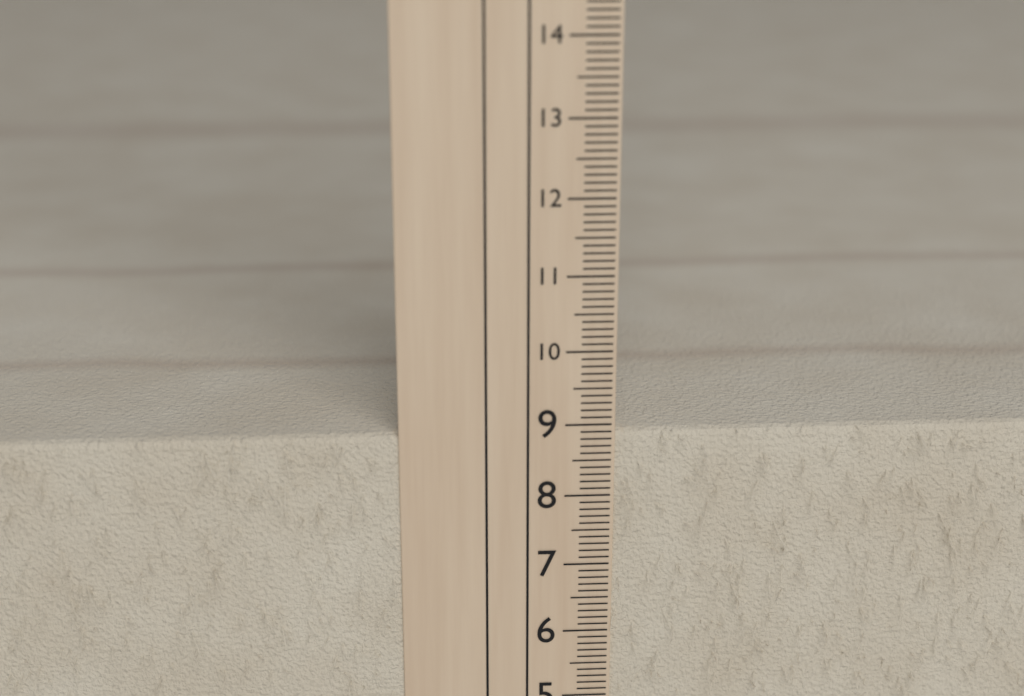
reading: 8.9 cm
